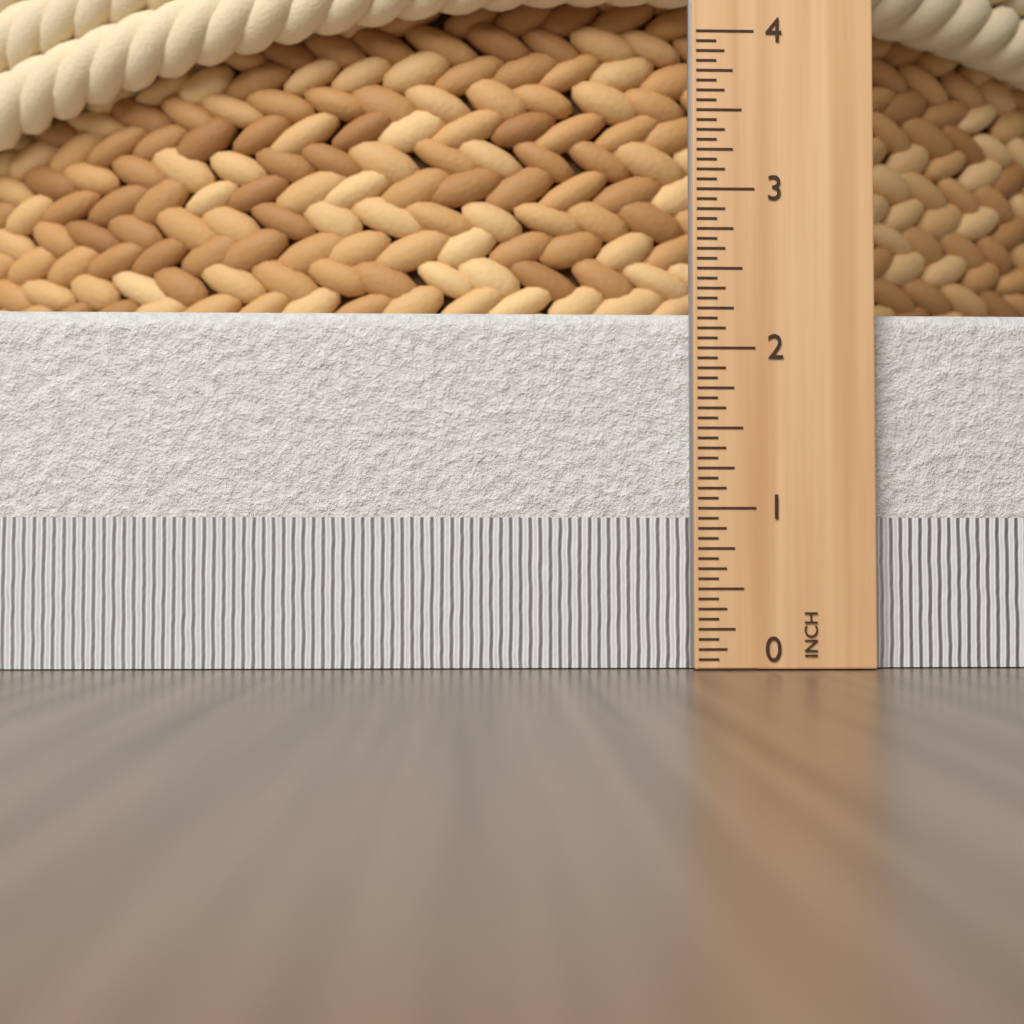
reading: 2.2500 in
